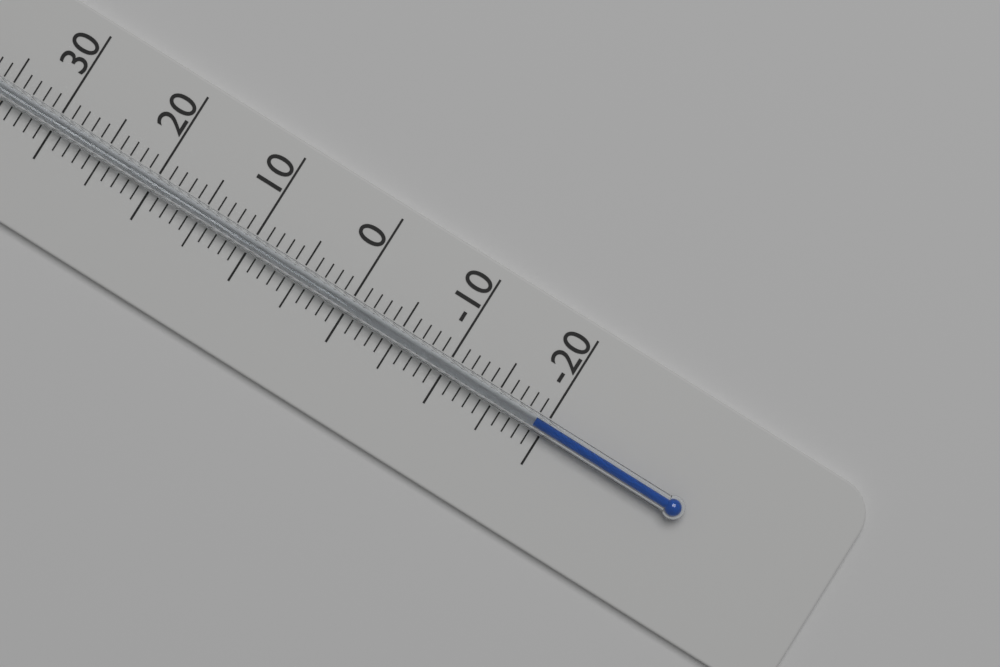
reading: -19 °C
